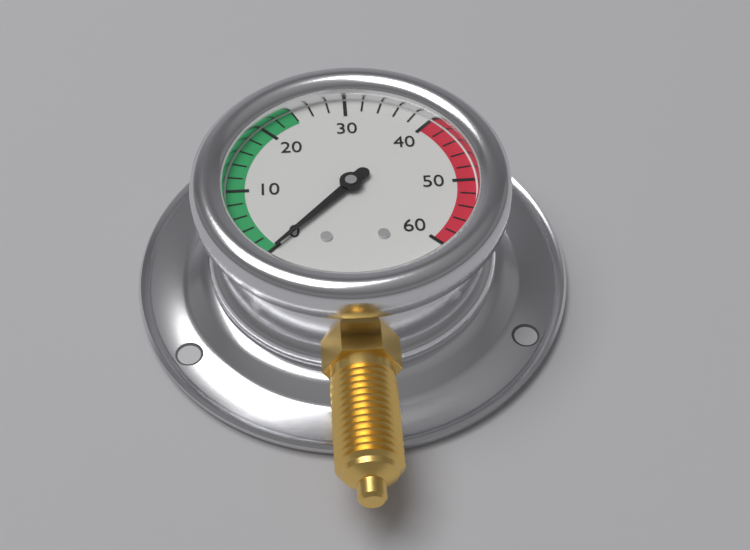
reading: 0 (no unit)
